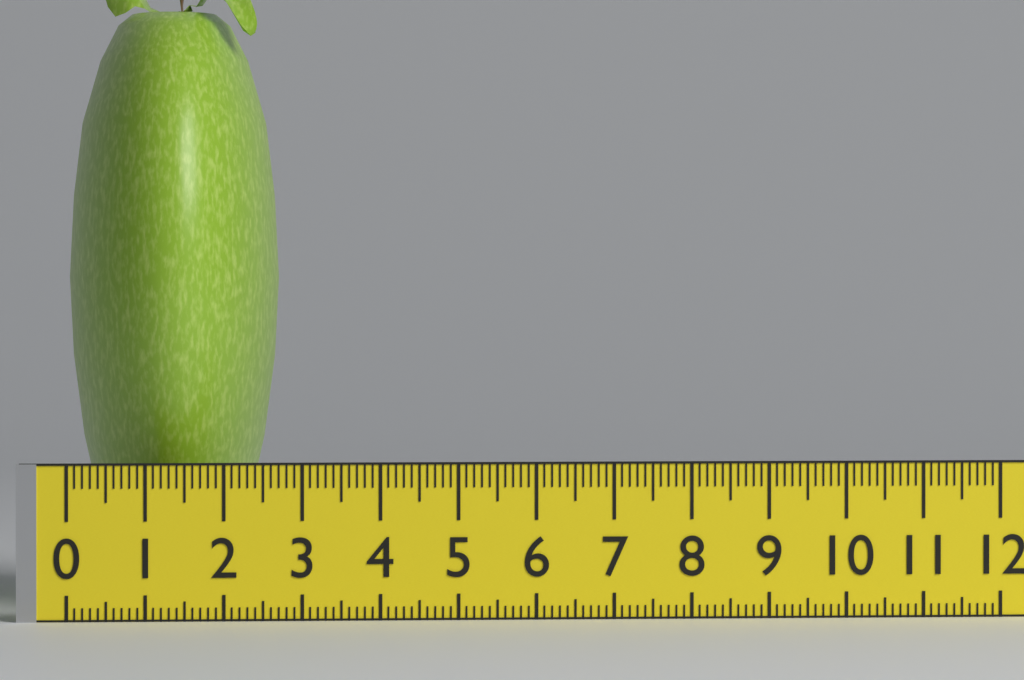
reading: 2.8 (no unit)
